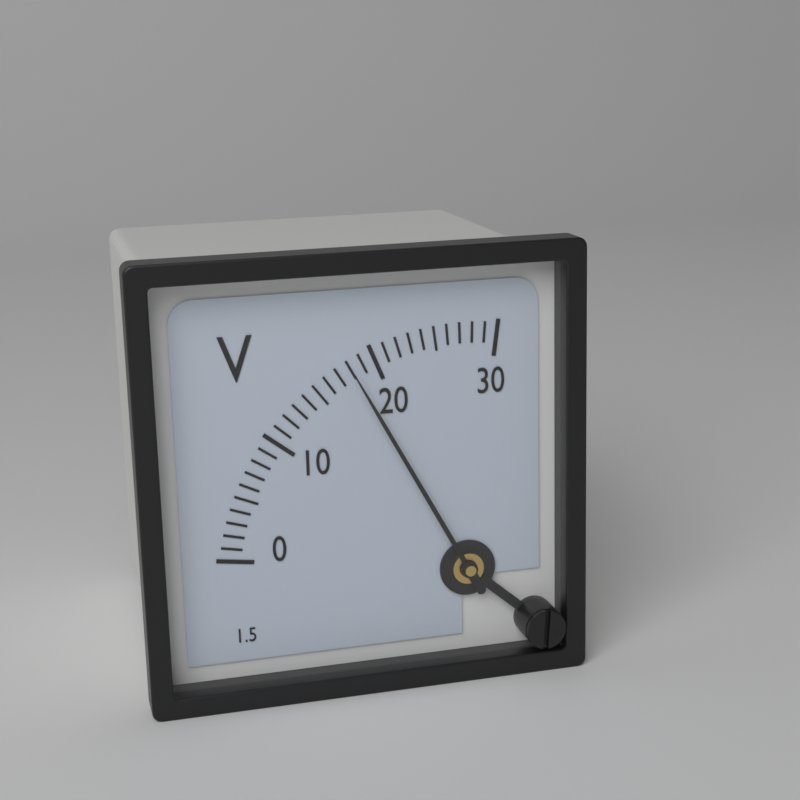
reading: 18 V
